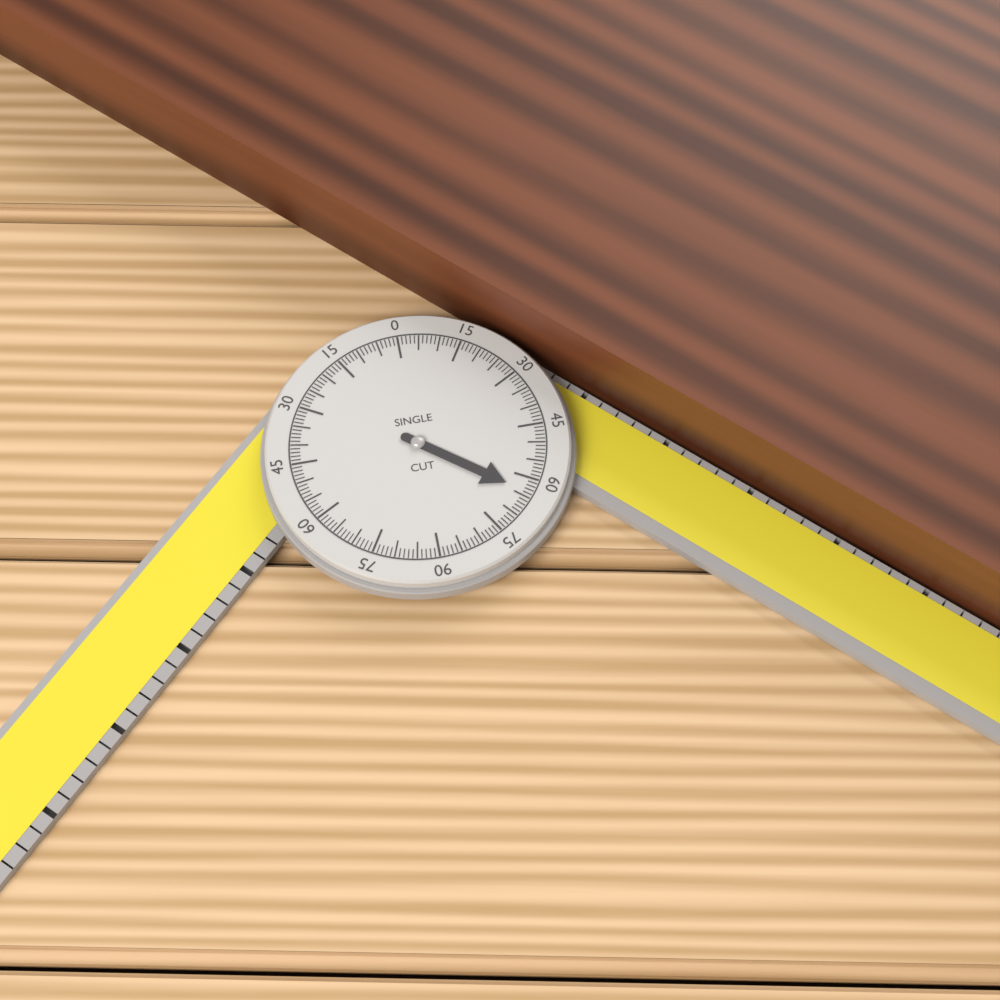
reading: 64 °
